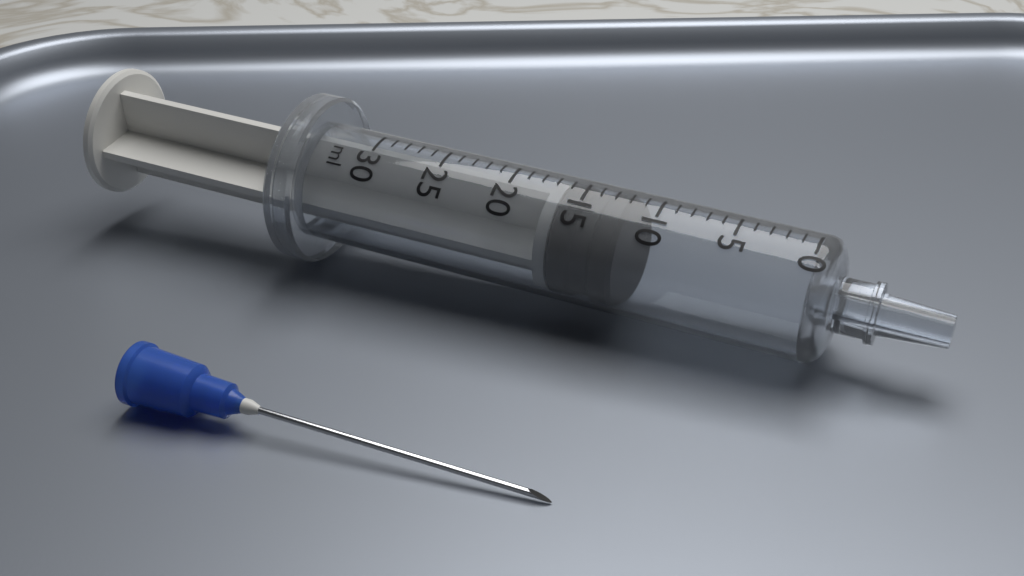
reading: 12 ml
